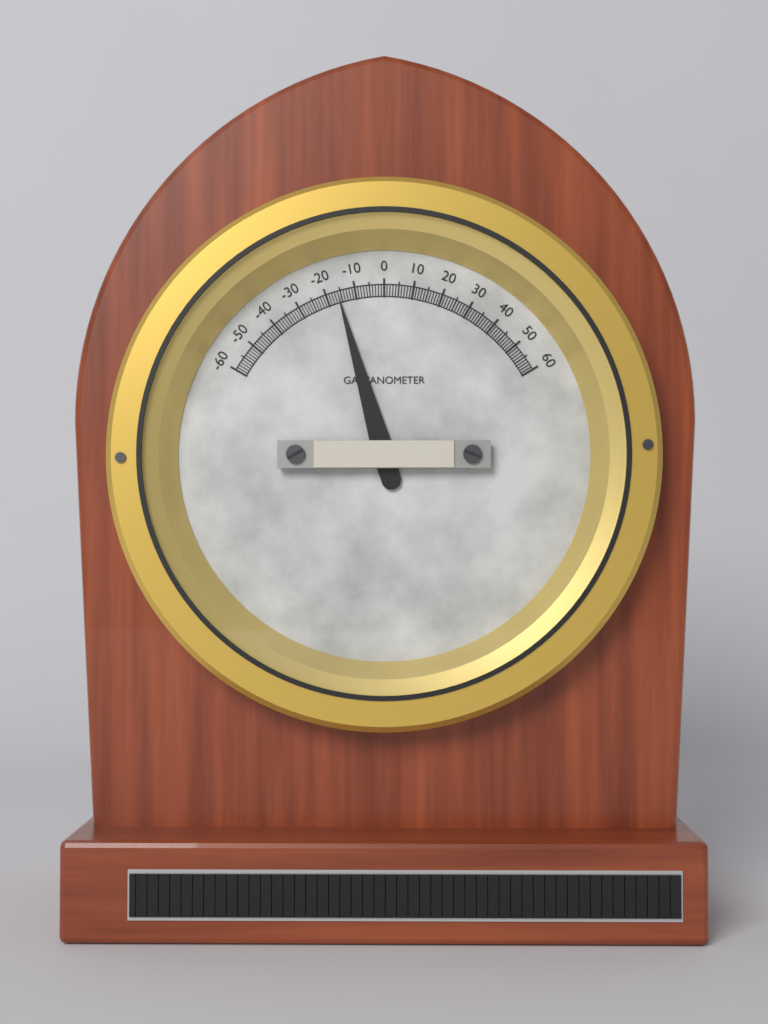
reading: -16 (no unit)
